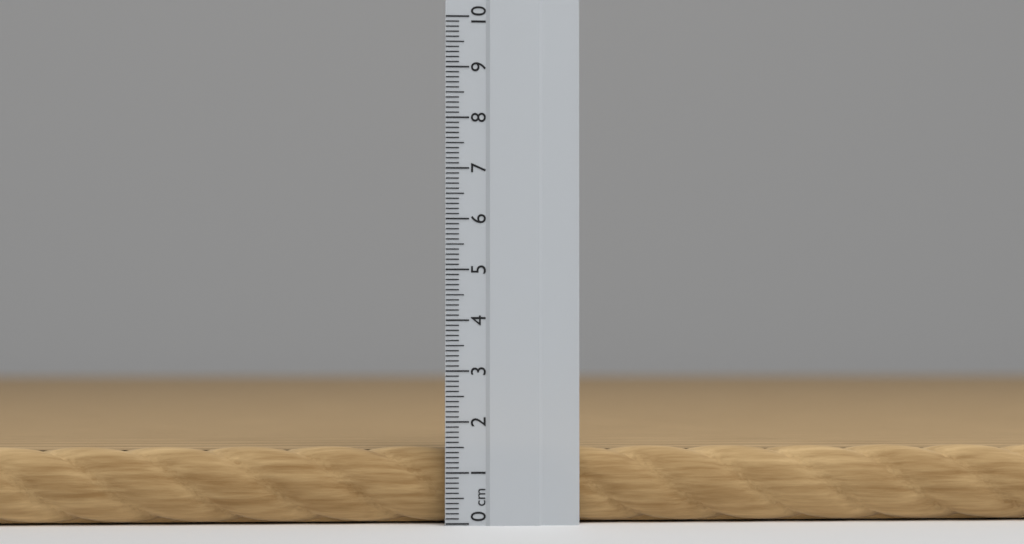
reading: 1.5 cm
